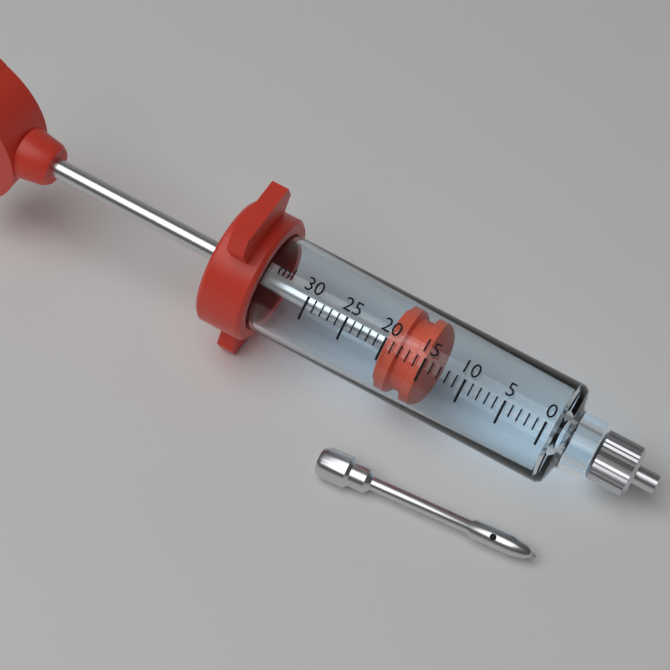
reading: 15 ml
